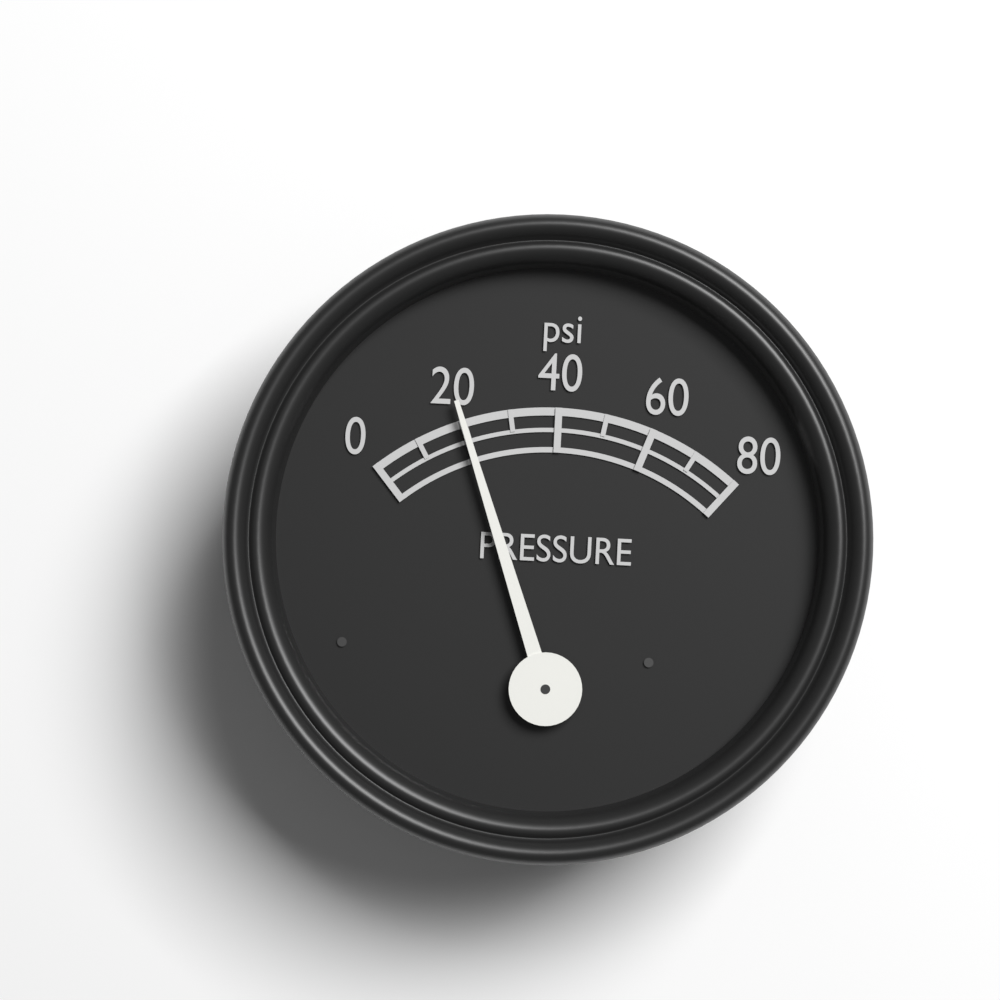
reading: 20 psi
